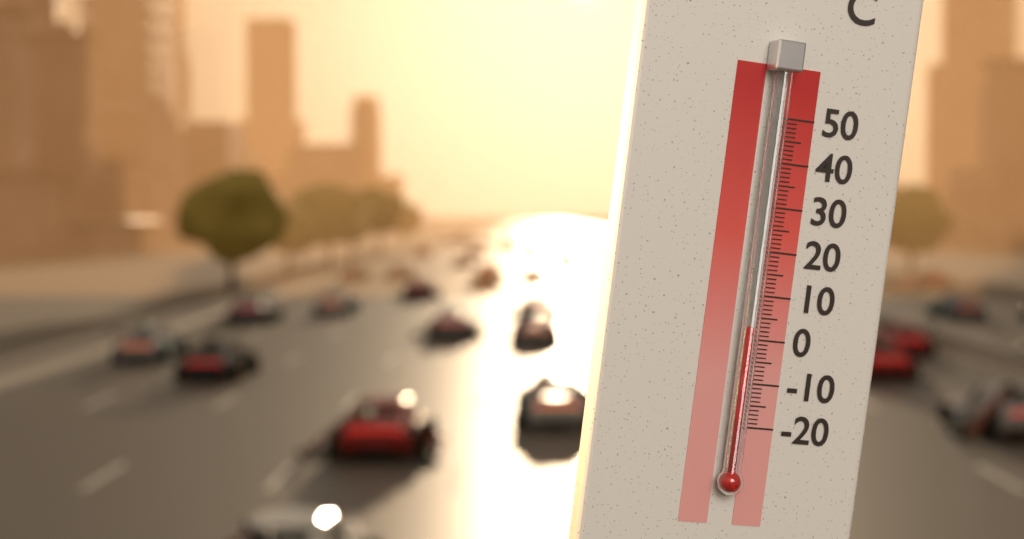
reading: 3 °C
